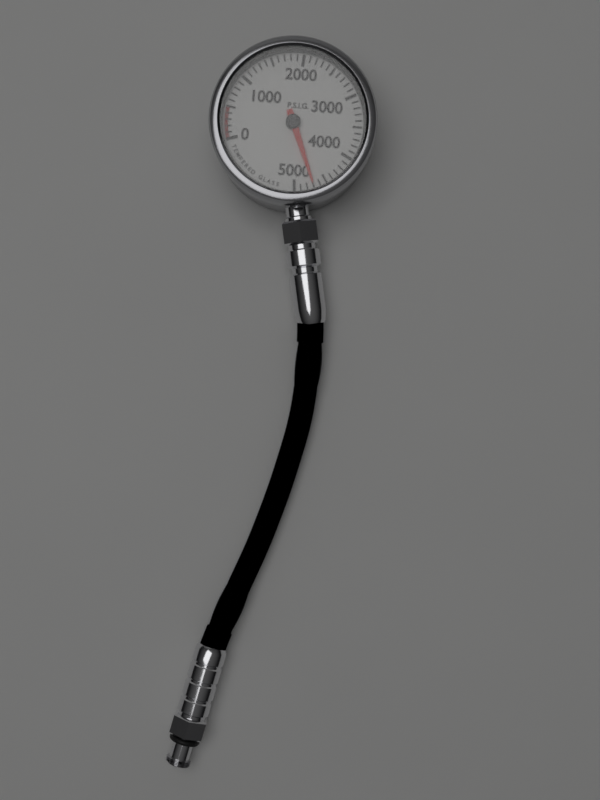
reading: 4700 psig
